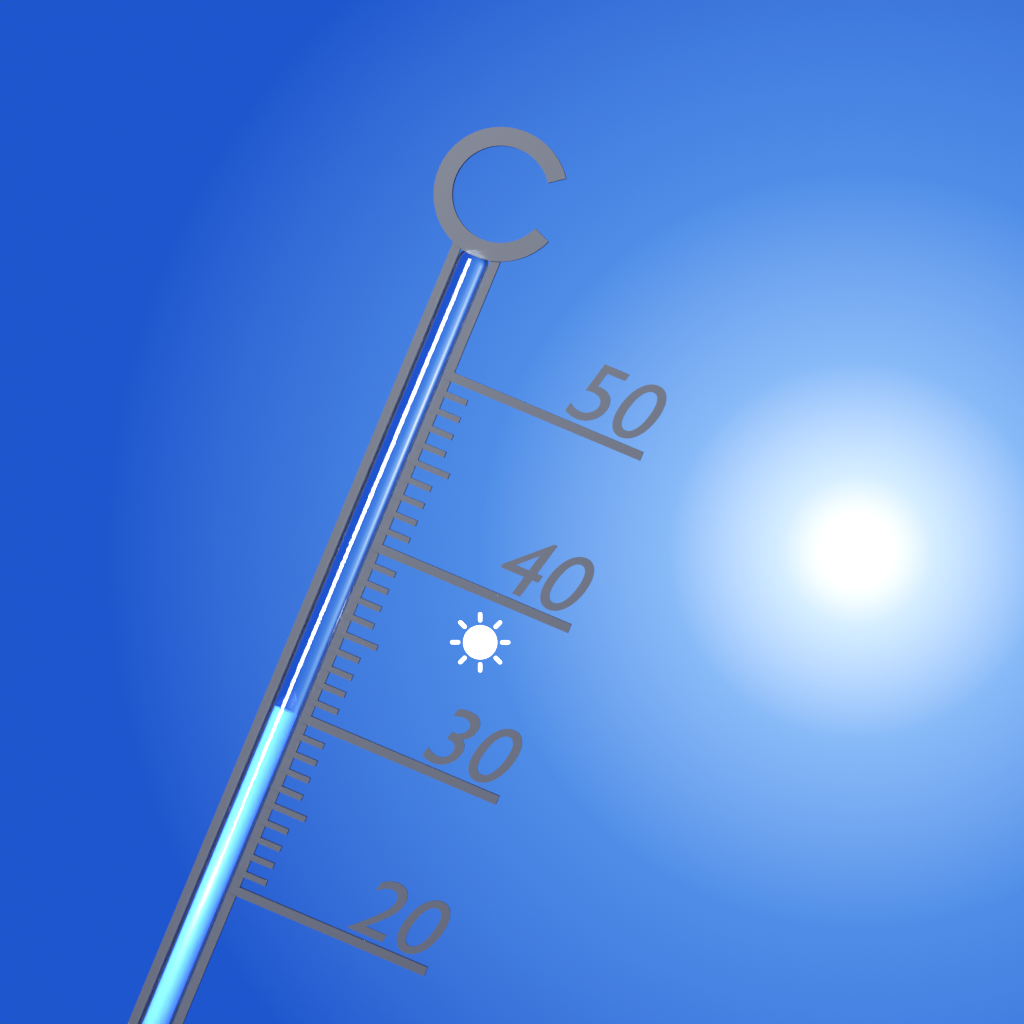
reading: 30 °C
